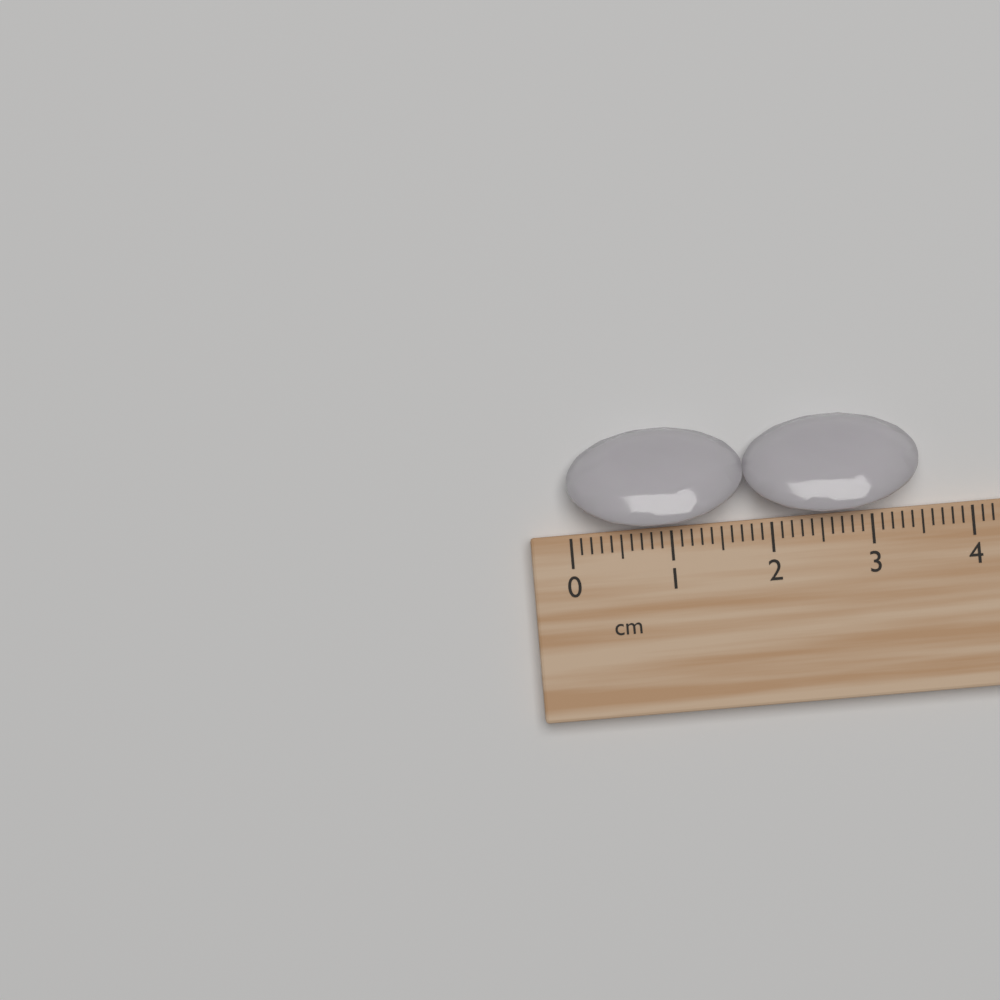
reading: 3.5 cm
